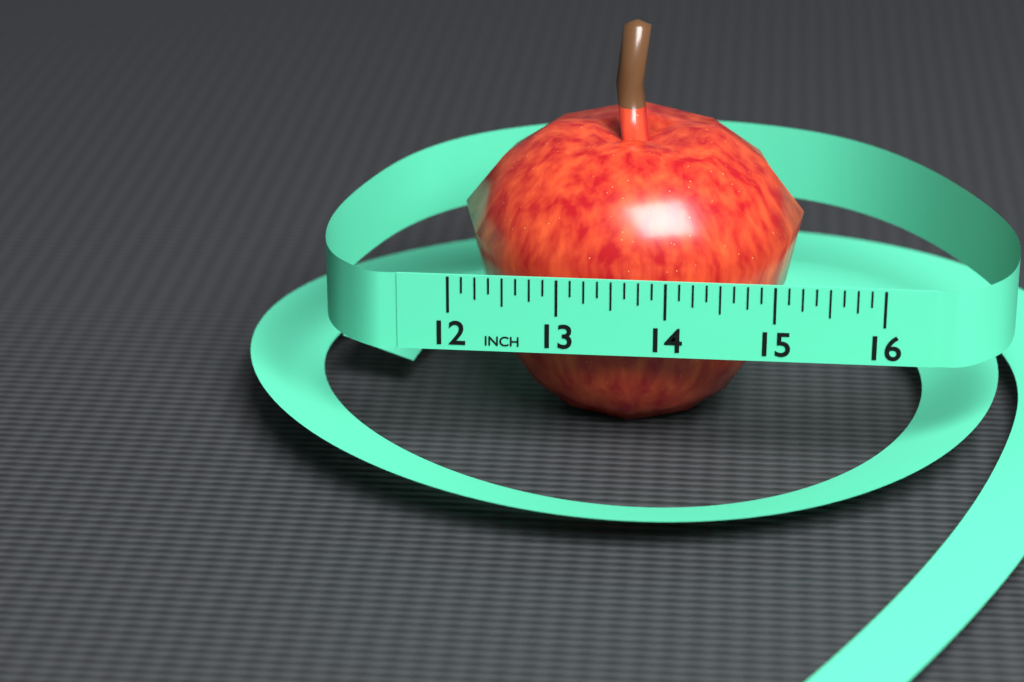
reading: 15.250 in
